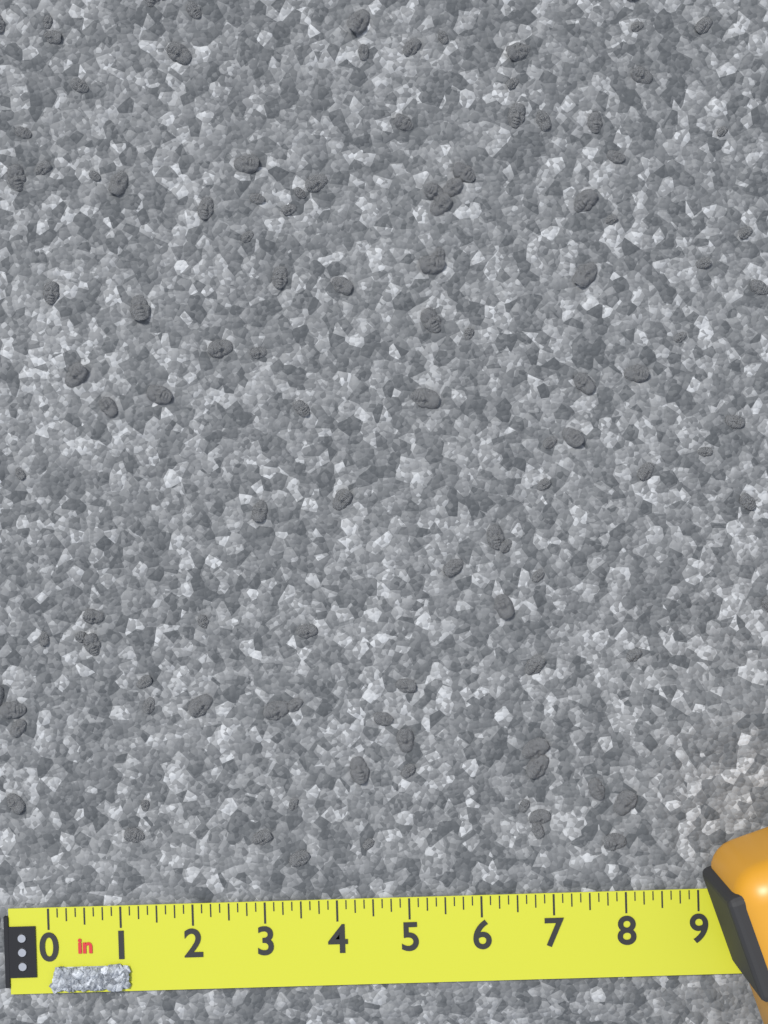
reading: 1.125 in
